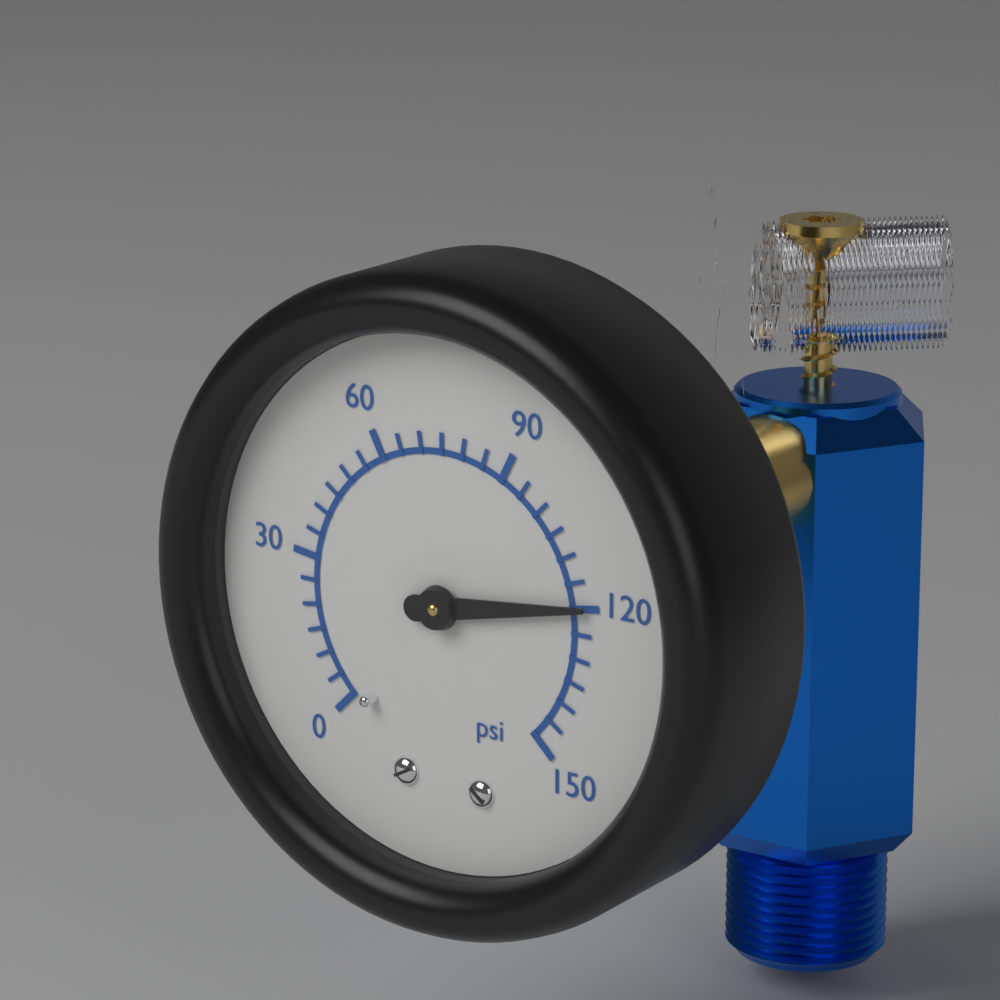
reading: 120 psi
